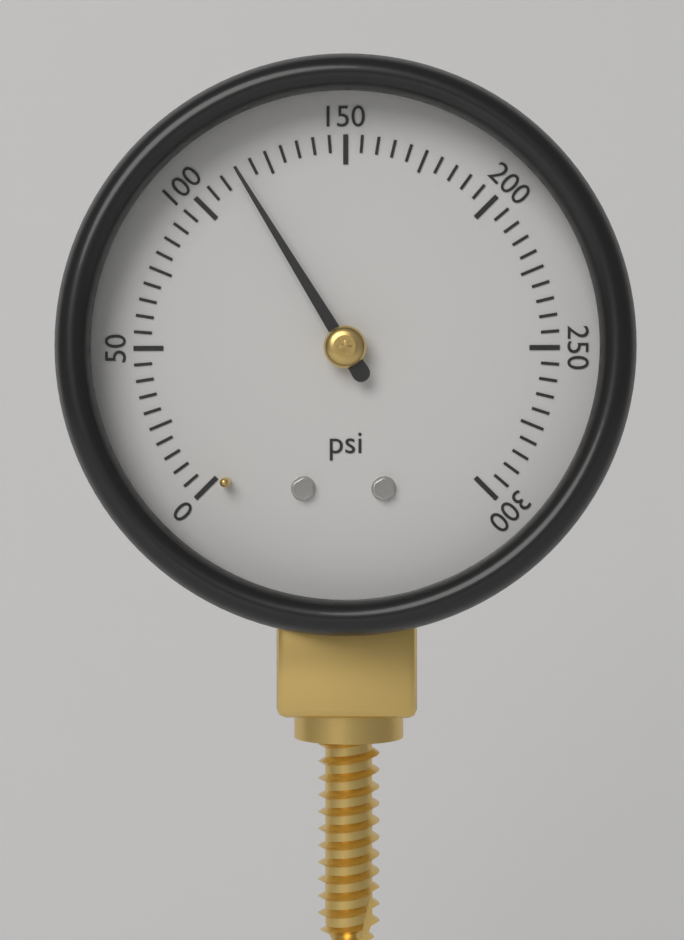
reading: 115 psi
